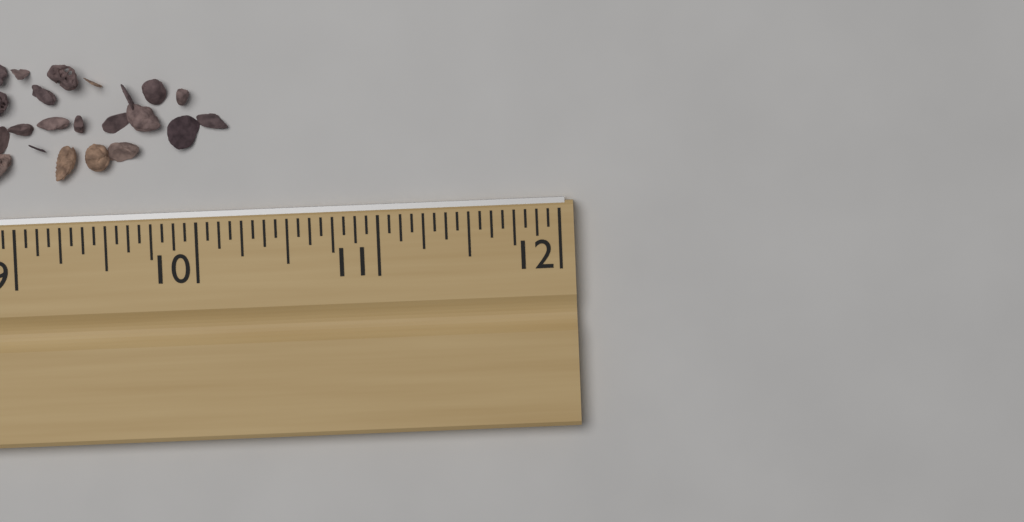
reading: 10.1875 in
